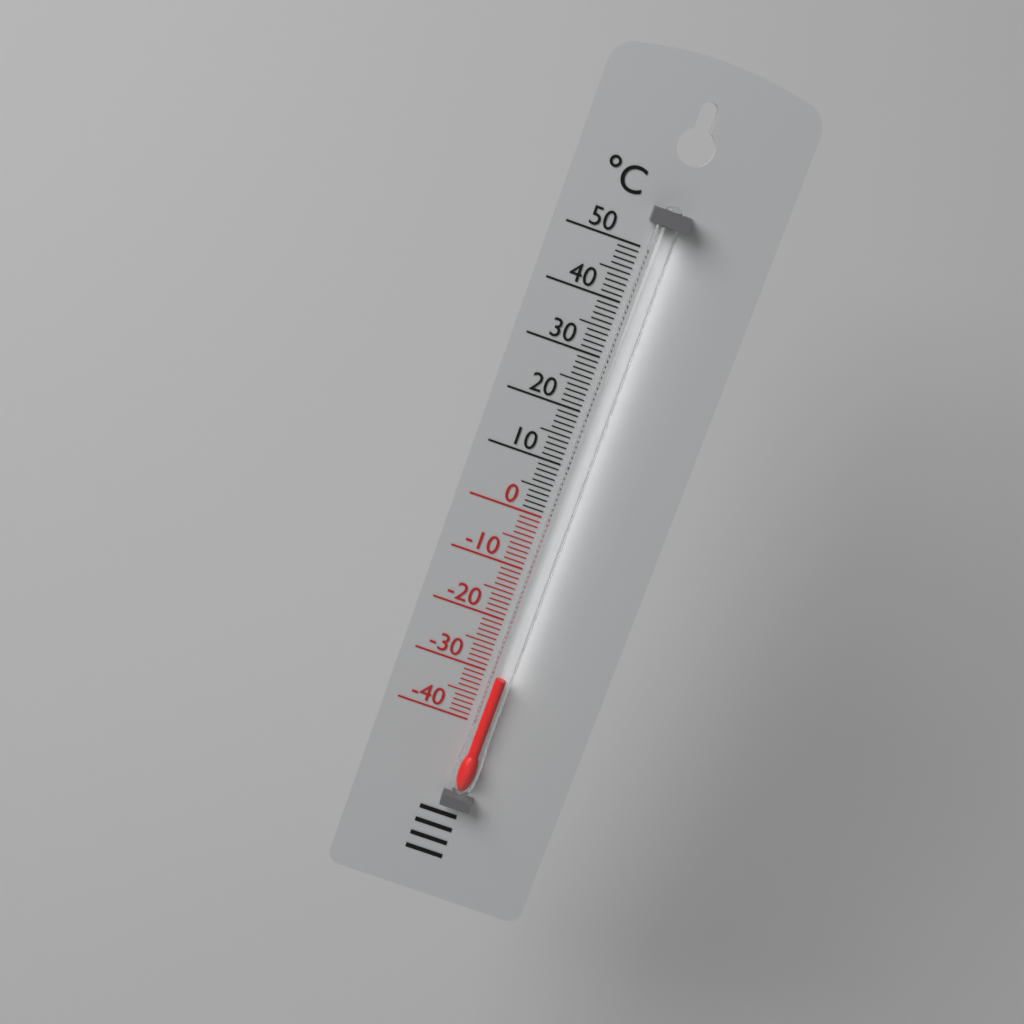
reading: -30 °C
